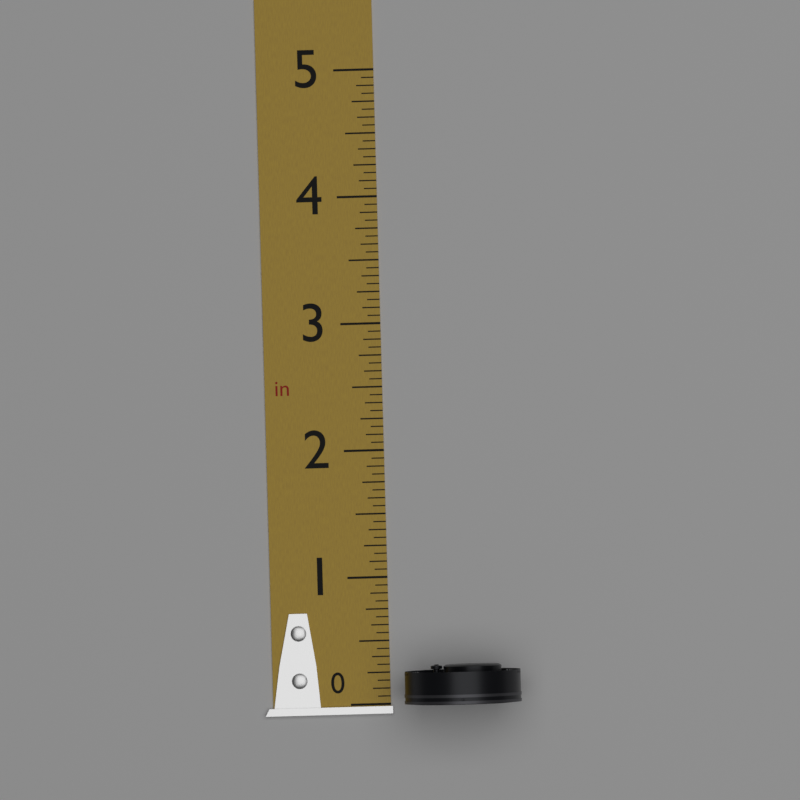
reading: 0.3125 in
